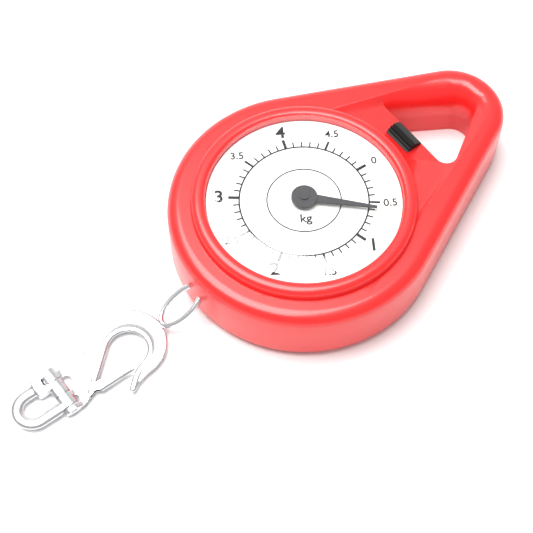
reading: 0.6 kg
